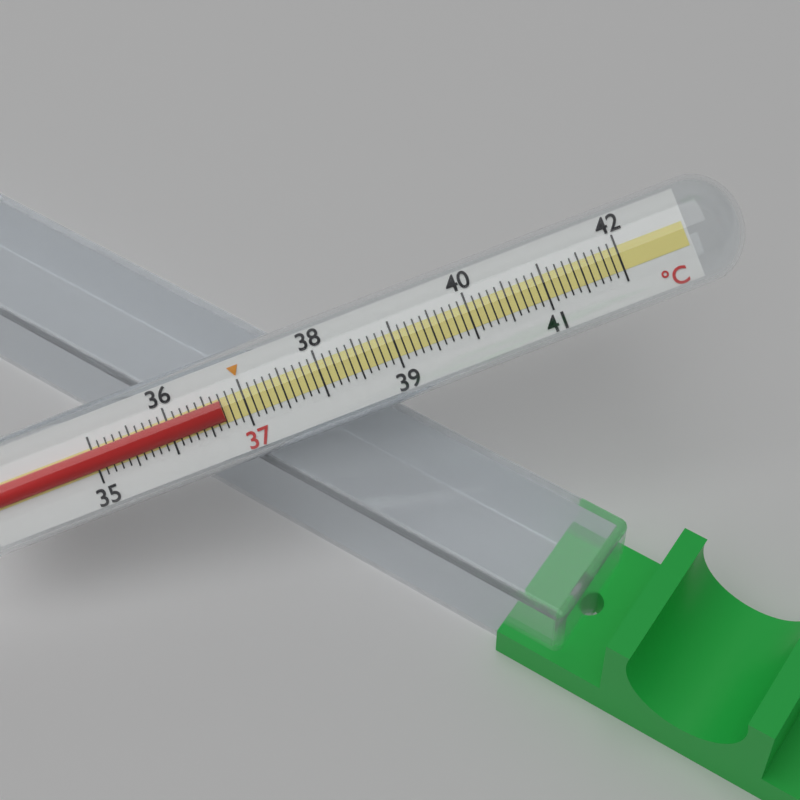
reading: 36.7 °C
